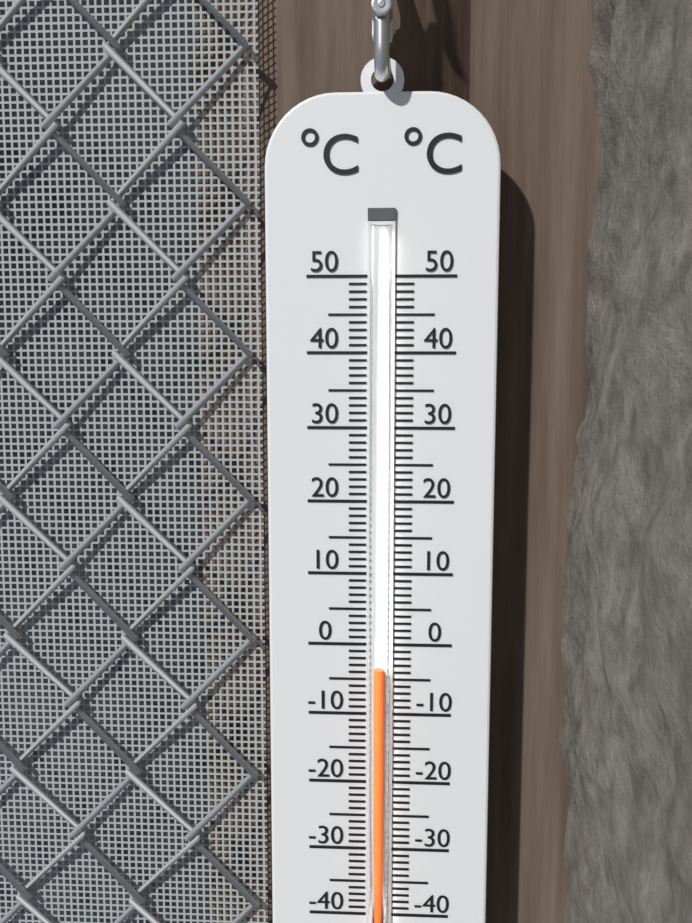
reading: -3 °C
